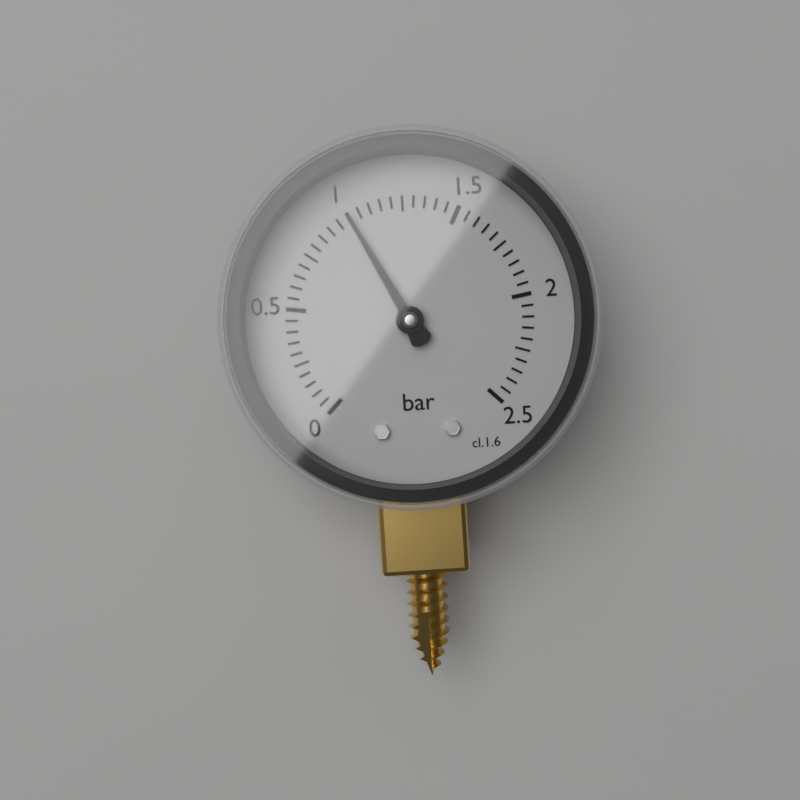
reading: 1.00 bar
